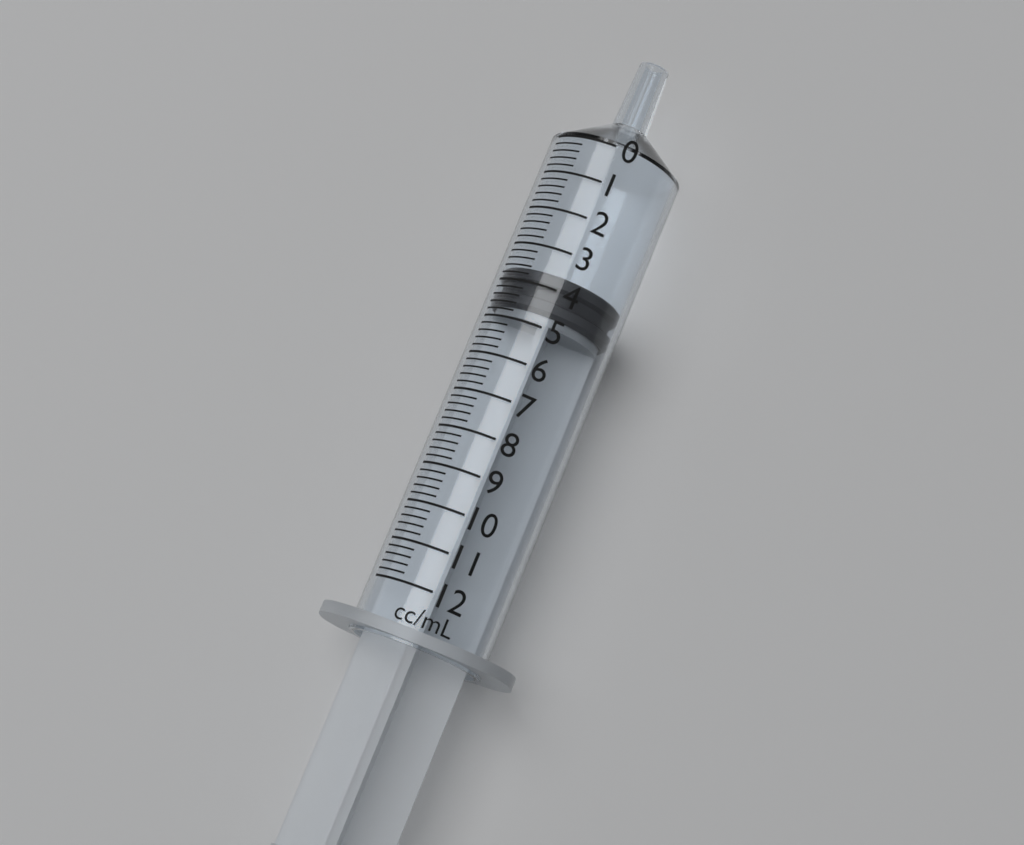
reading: 3.6 ml
